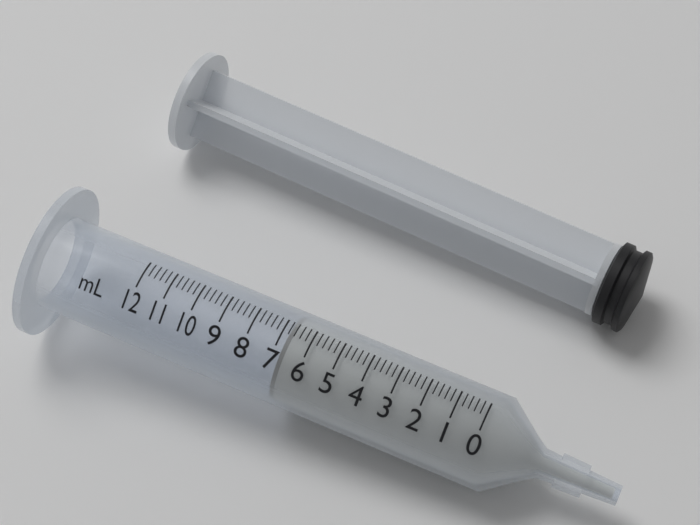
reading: 6.8 ml
